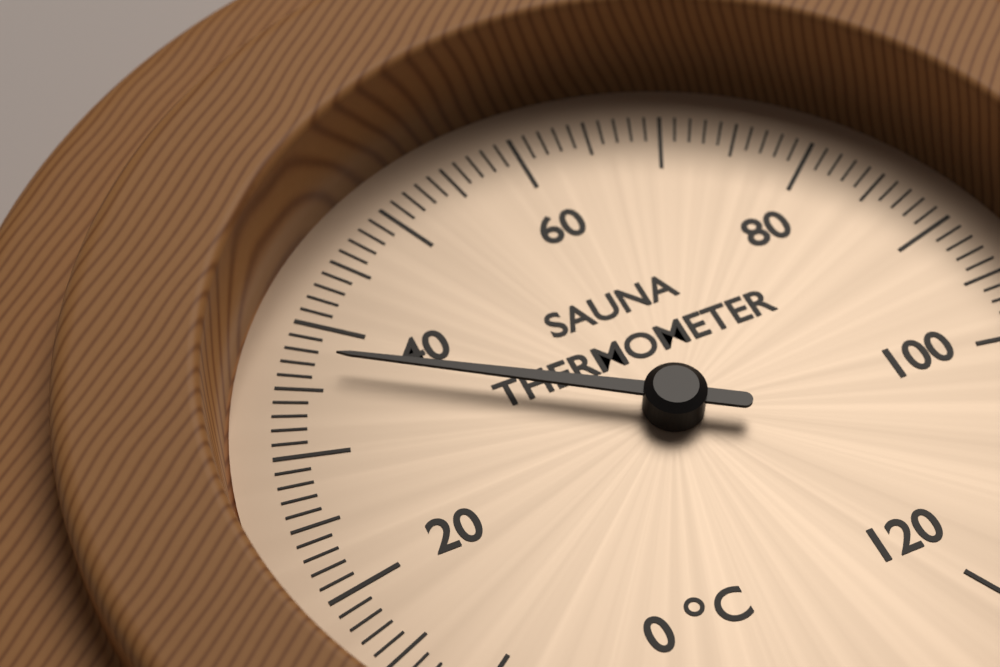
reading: 37 °C
